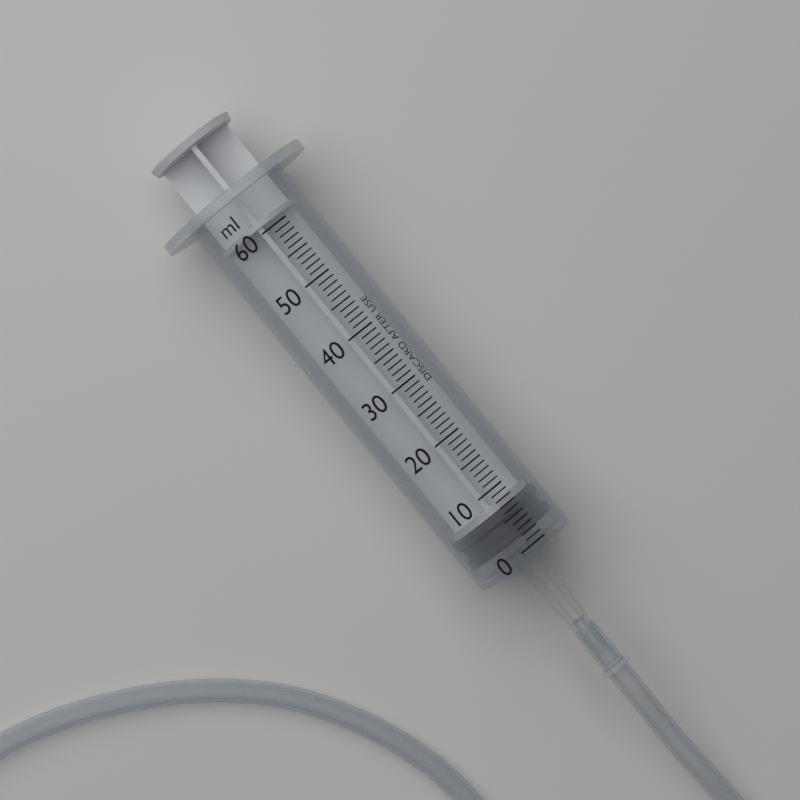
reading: 2 ml
